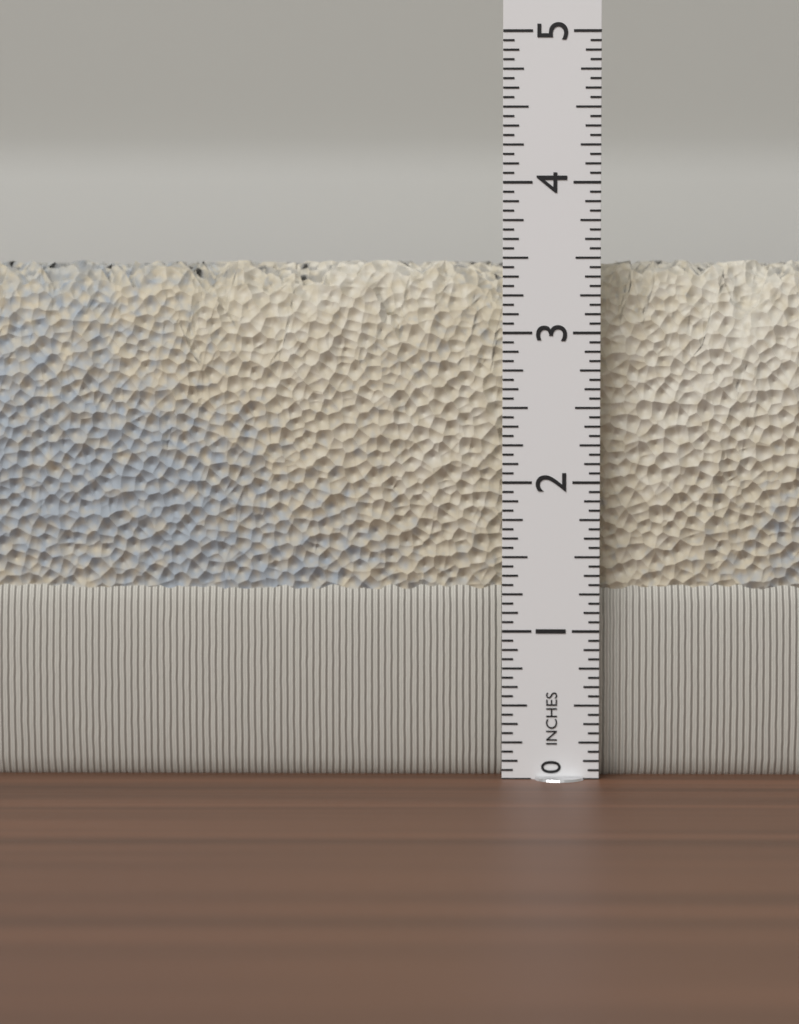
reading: 3.5000 in
